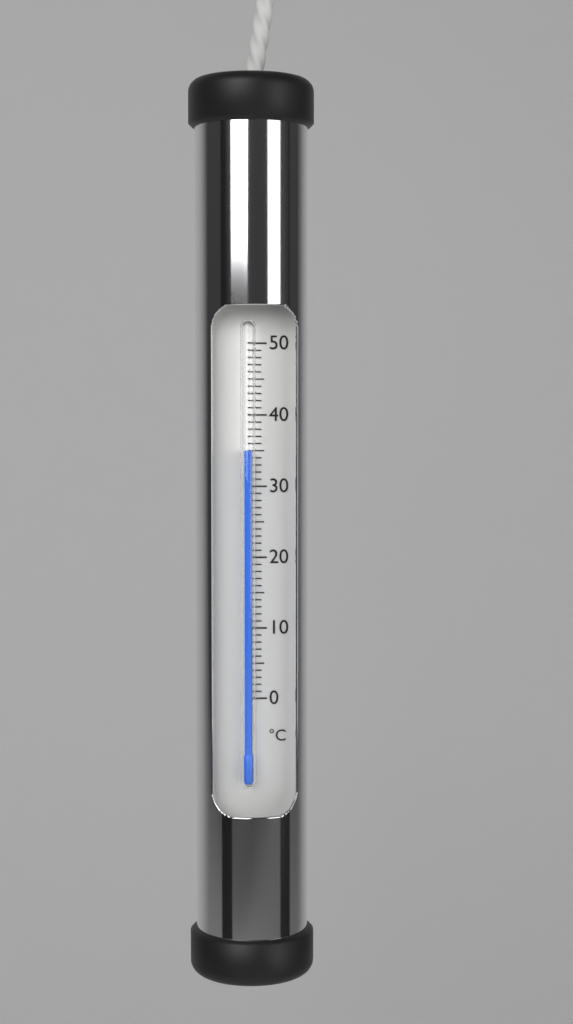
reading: 35 °C
